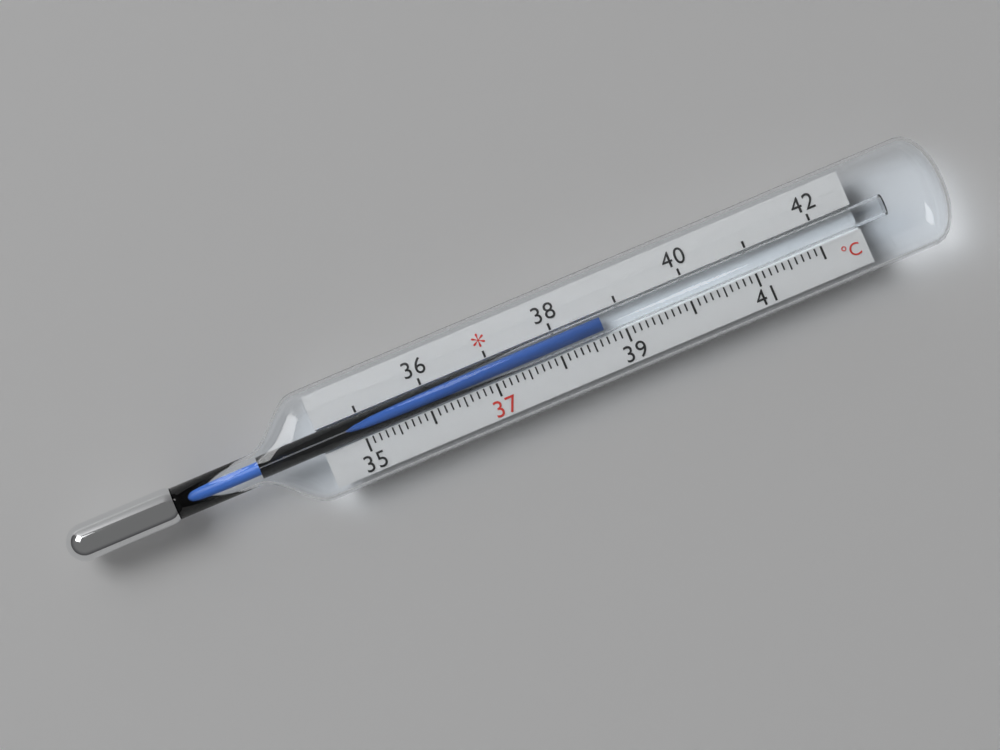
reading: 38.7 °C
